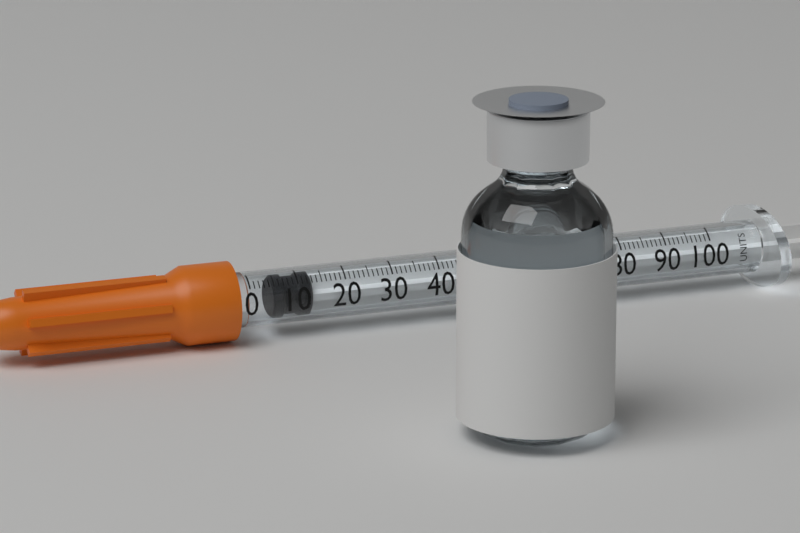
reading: 5 units
